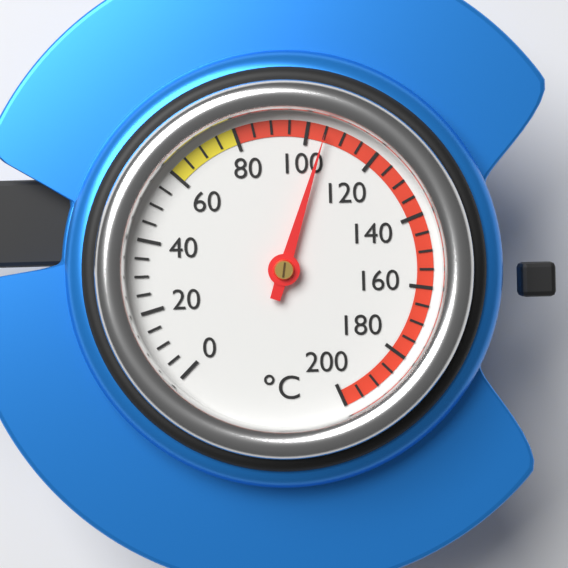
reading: 105 °C
